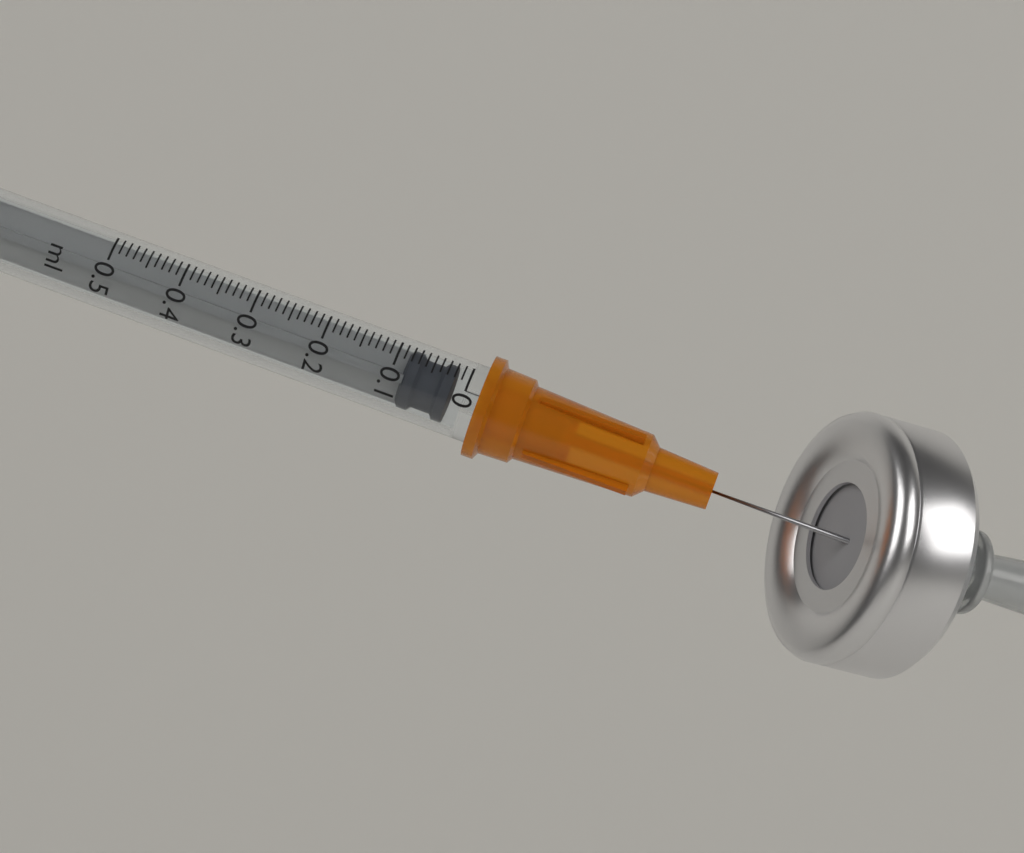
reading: 0.02 ml
